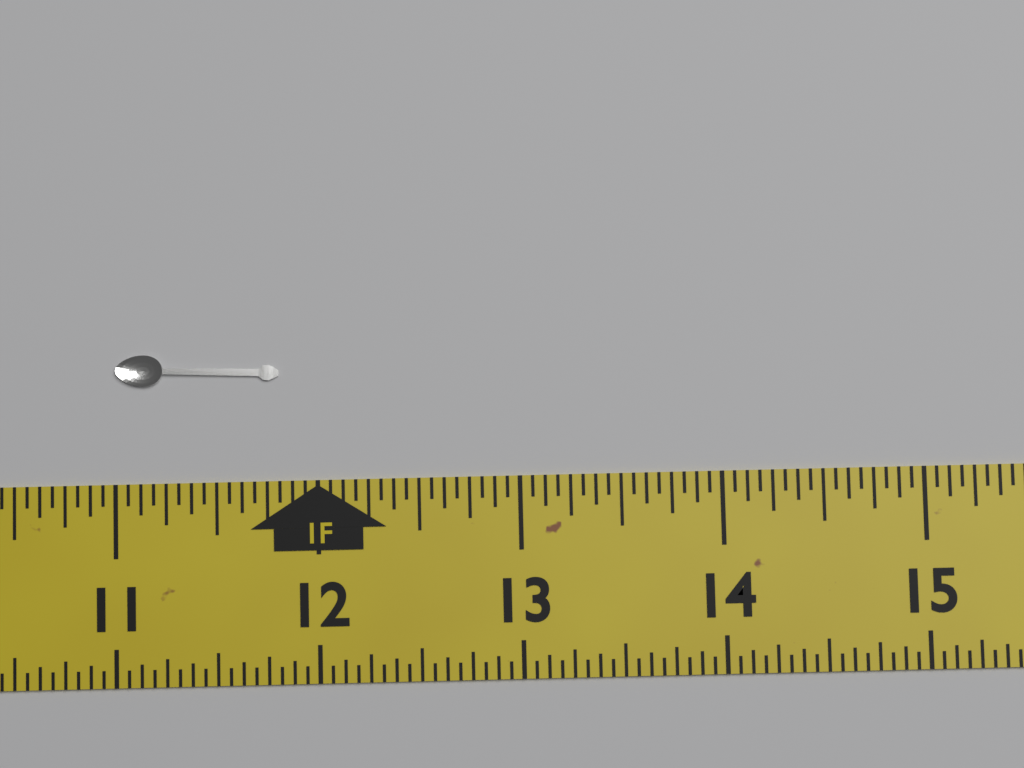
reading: 11.8125 in
